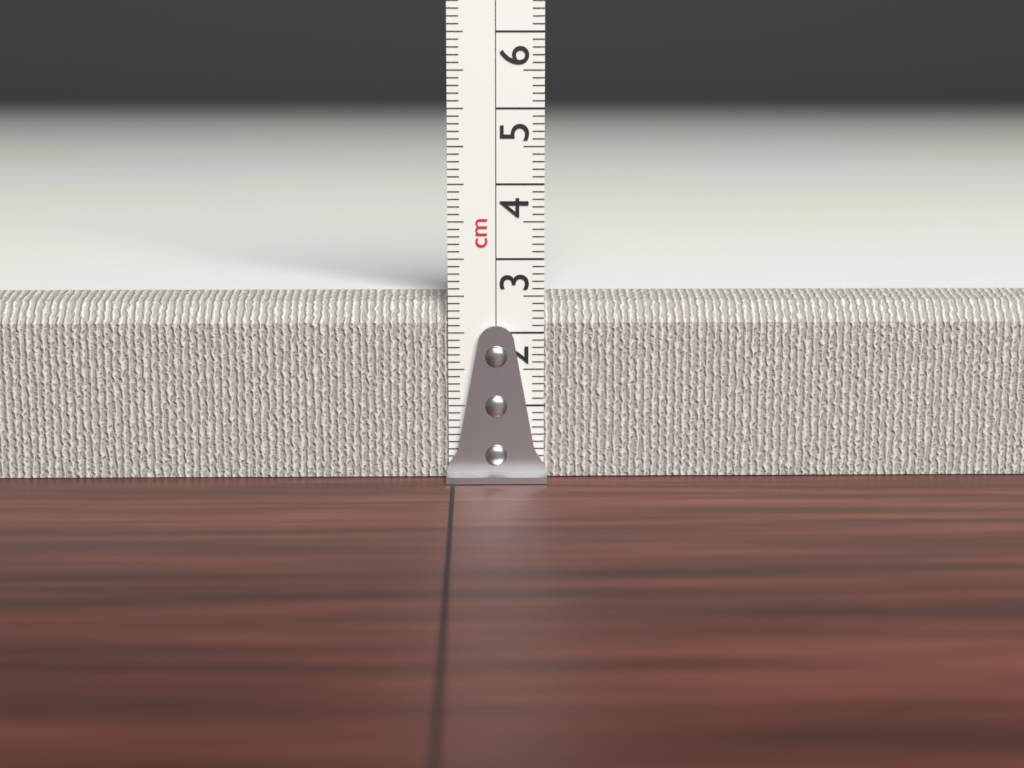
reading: 2.5 cm
